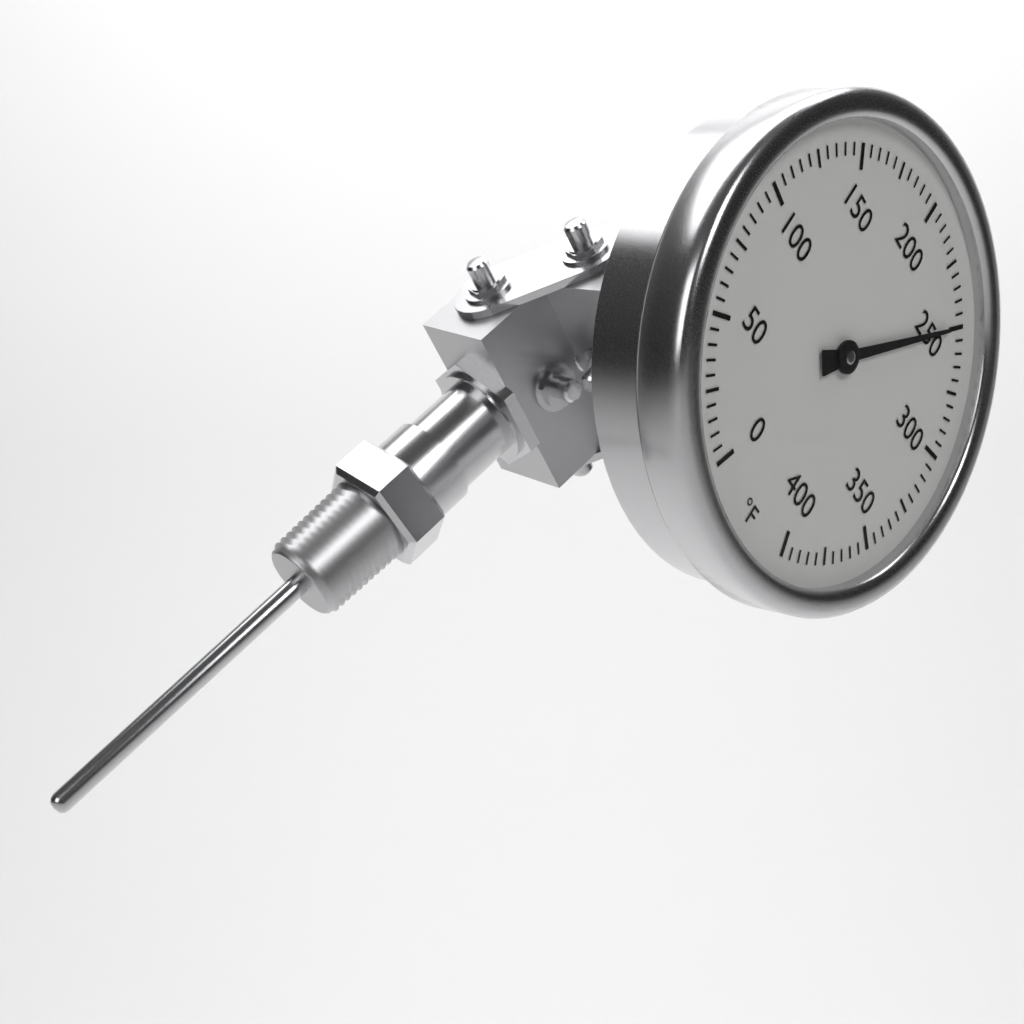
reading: 250 °F
